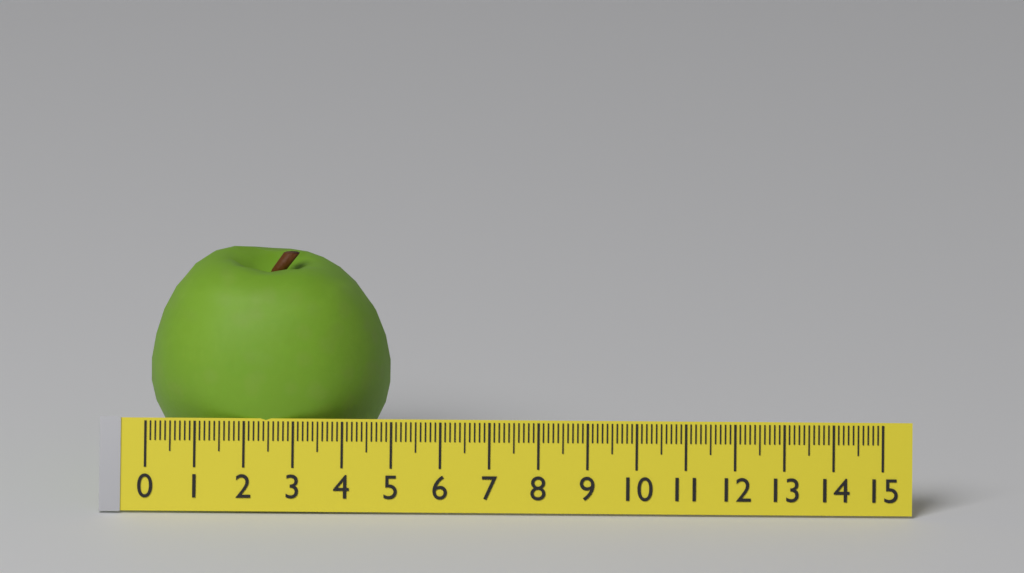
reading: 4.9 (no unit)
